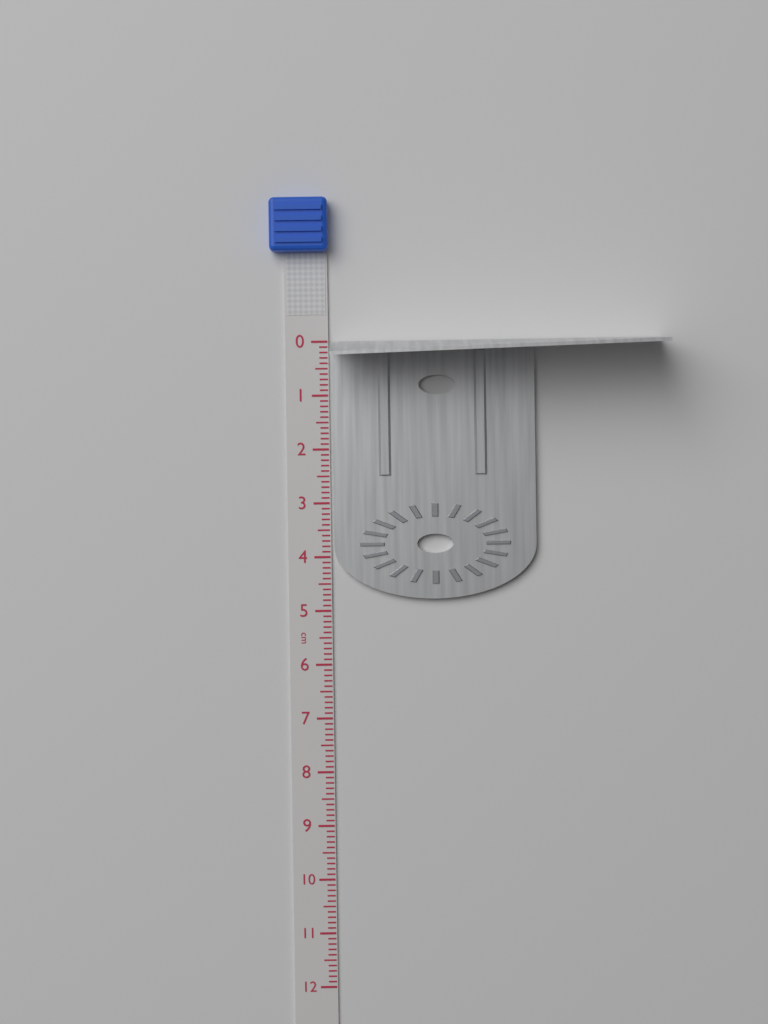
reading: 4.8 cm
